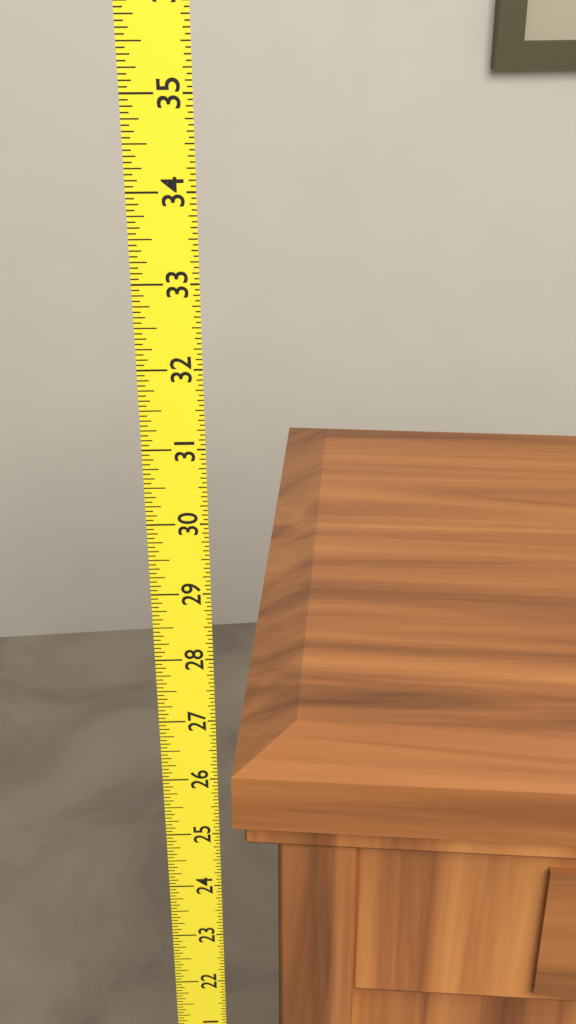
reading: 26.1250 (no unit)
